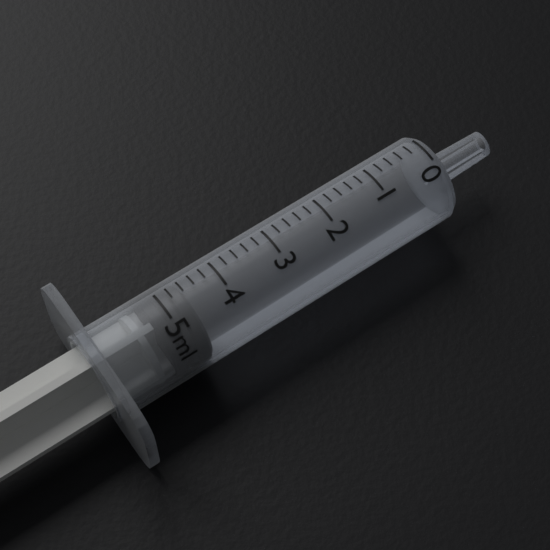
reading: 4.6 ml
